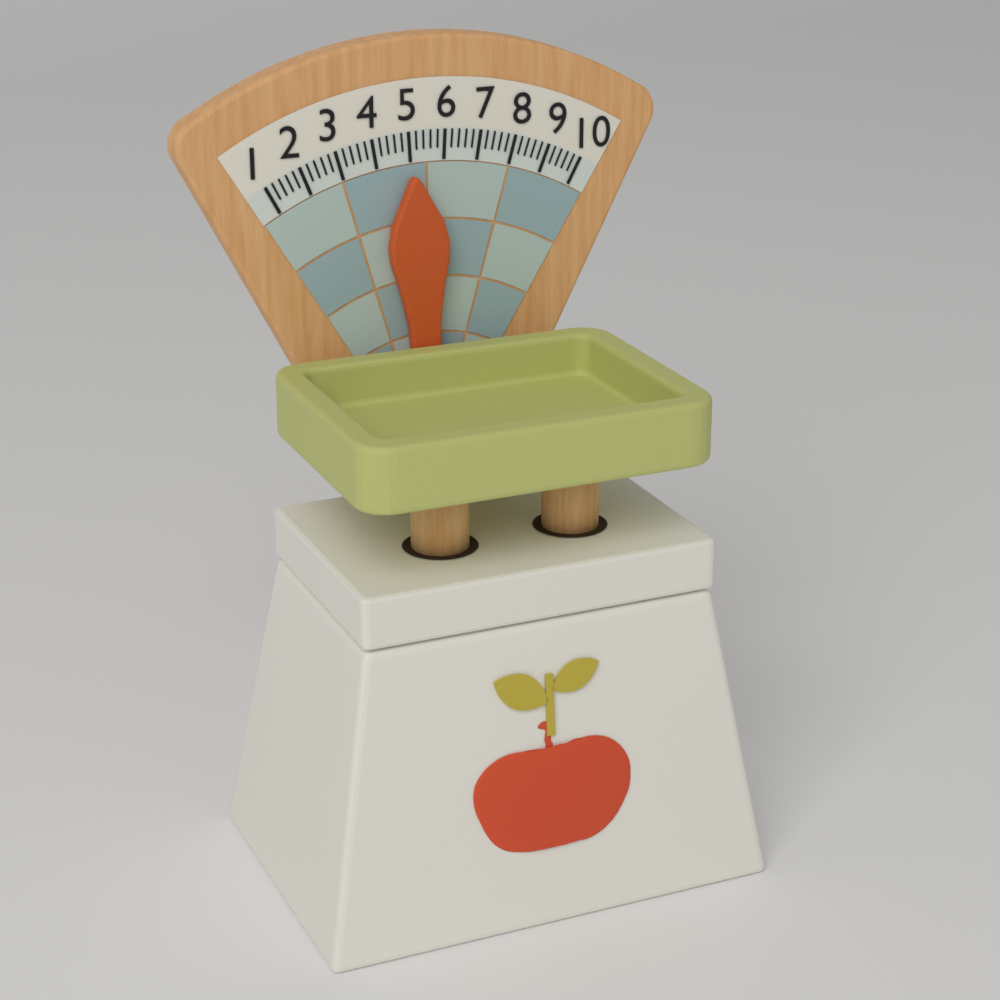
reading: 5.0 (no unit)
